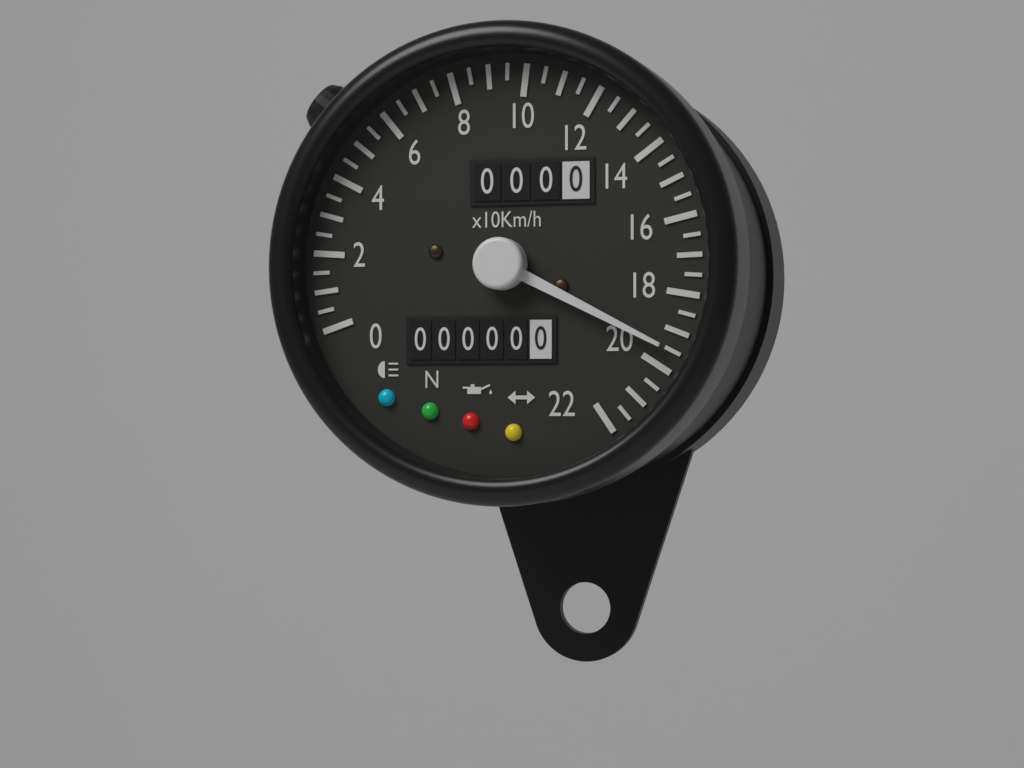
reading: 195 km/h
